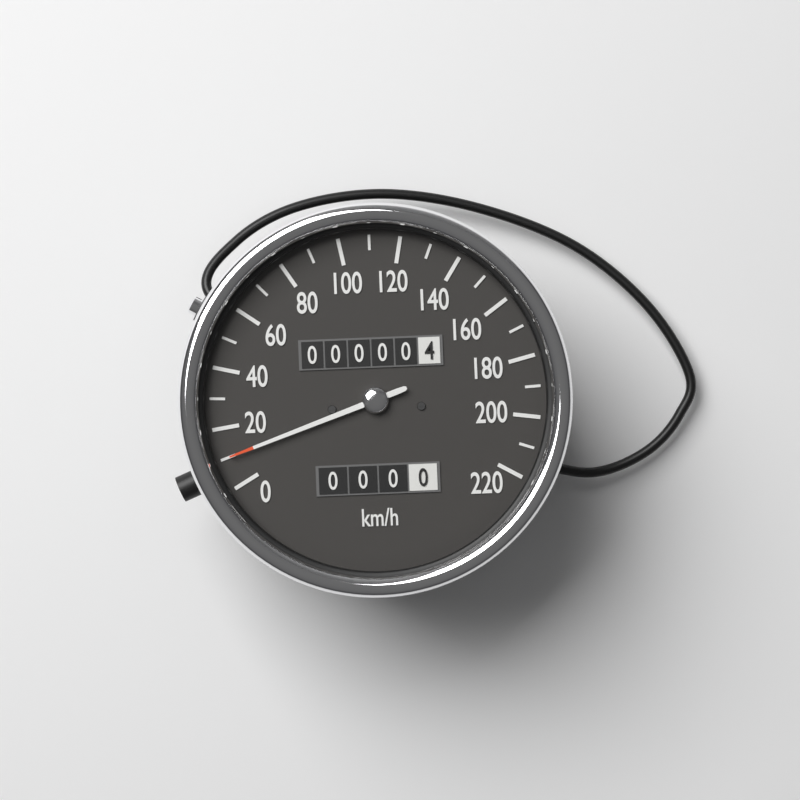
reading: 10 km/h
